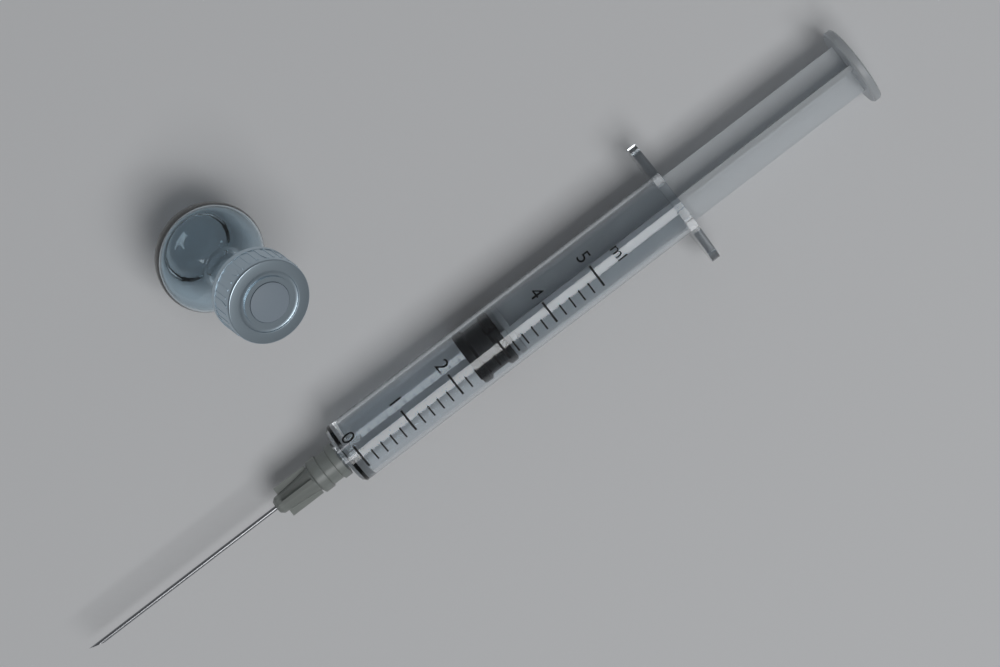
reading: 2.4 ml
